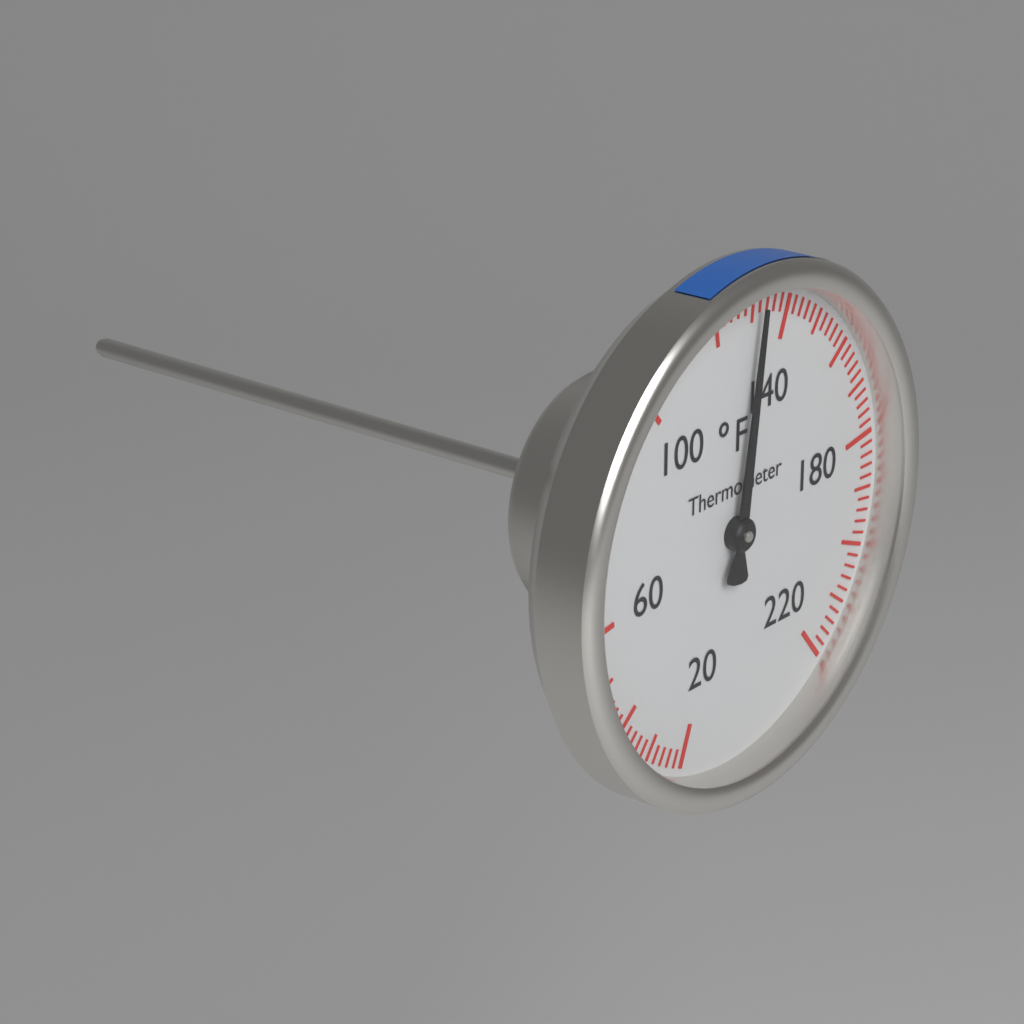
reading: 132 °F
